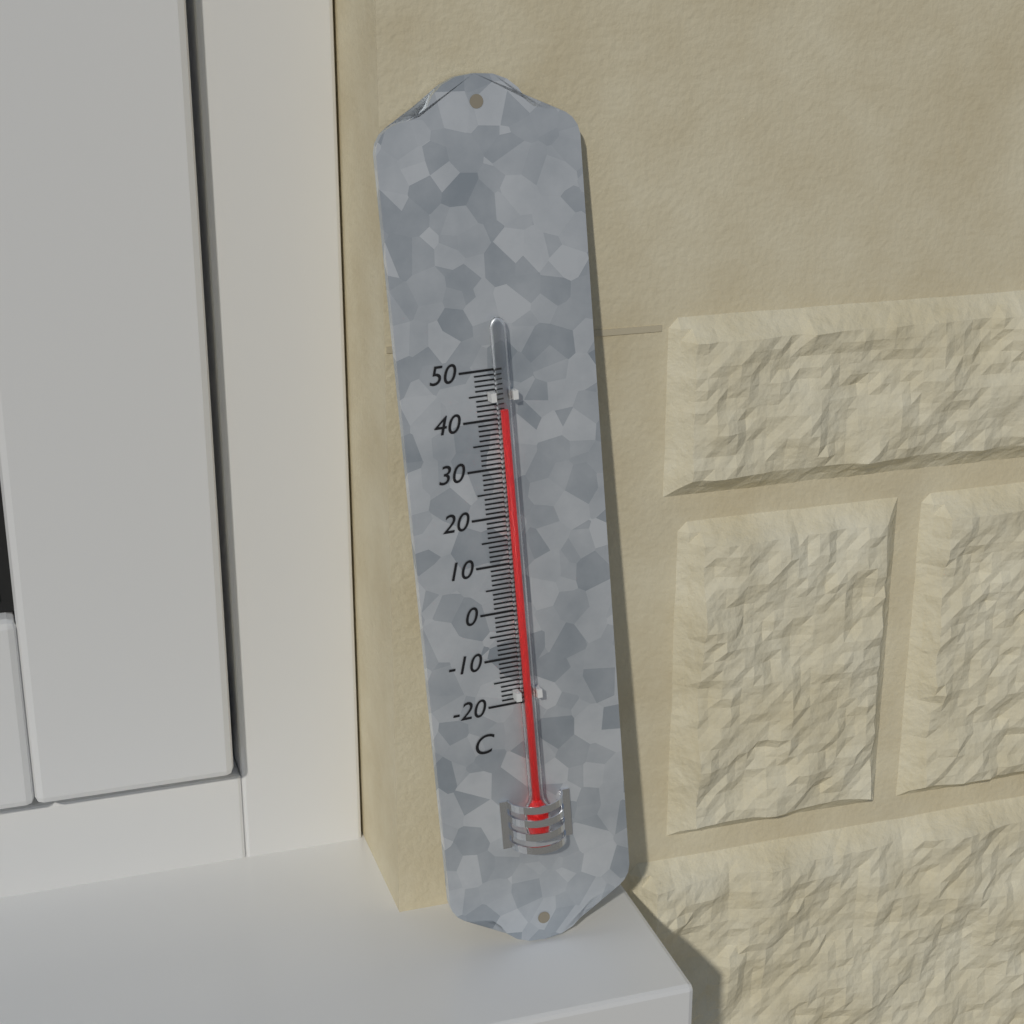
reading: 42 °C
